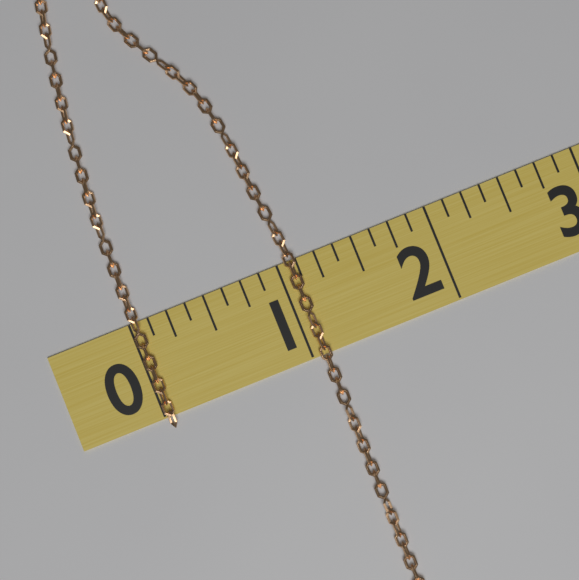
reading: 1.125 (no unit)
